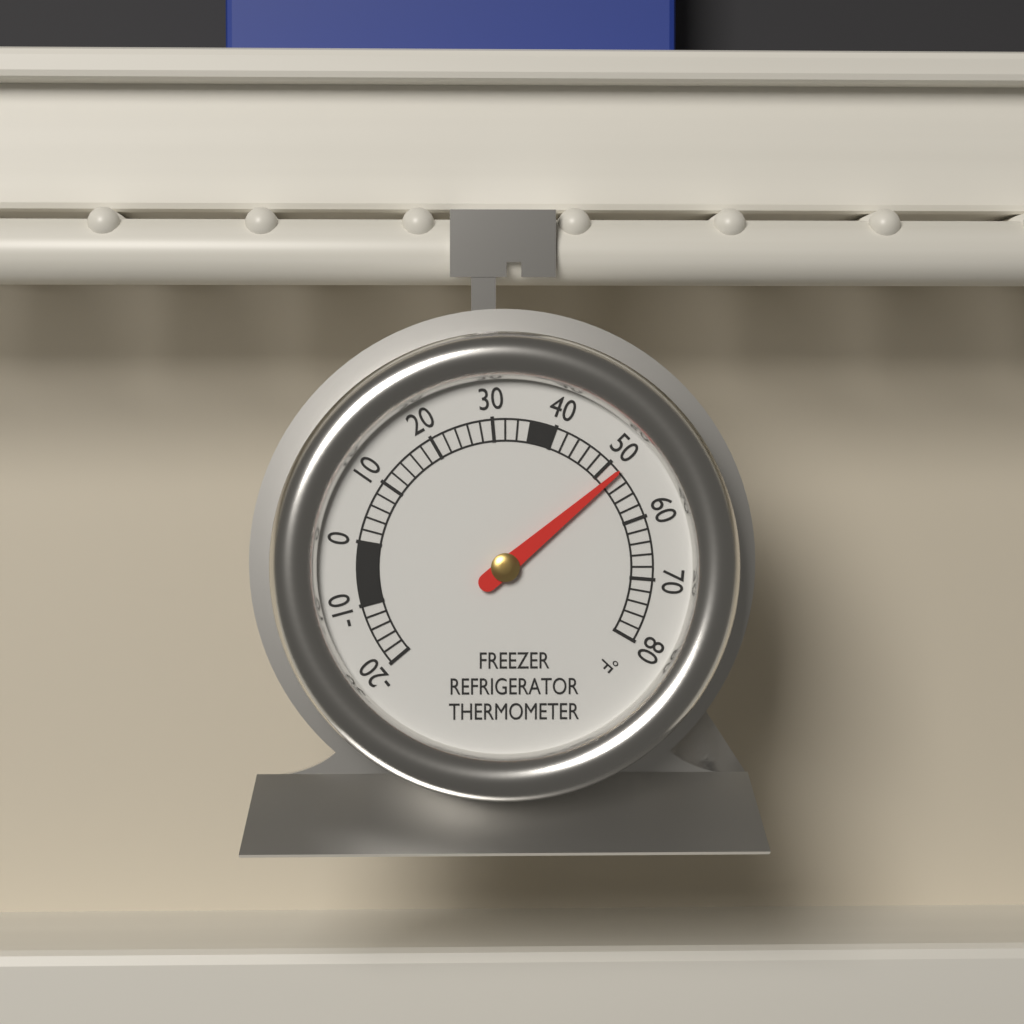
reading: 52 °F
